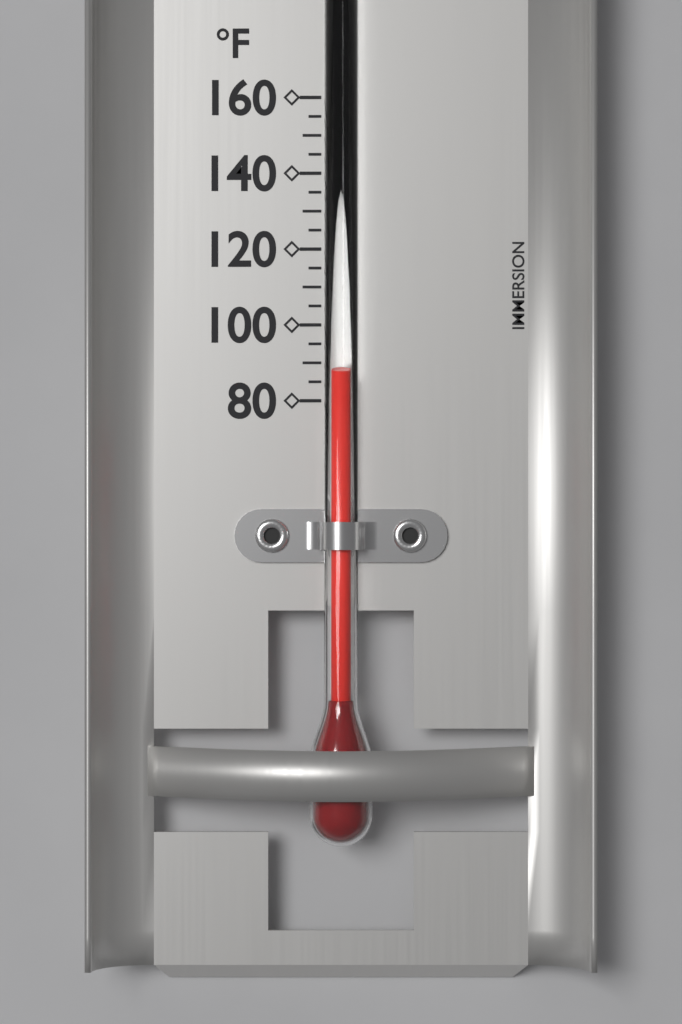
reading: 87 °F
